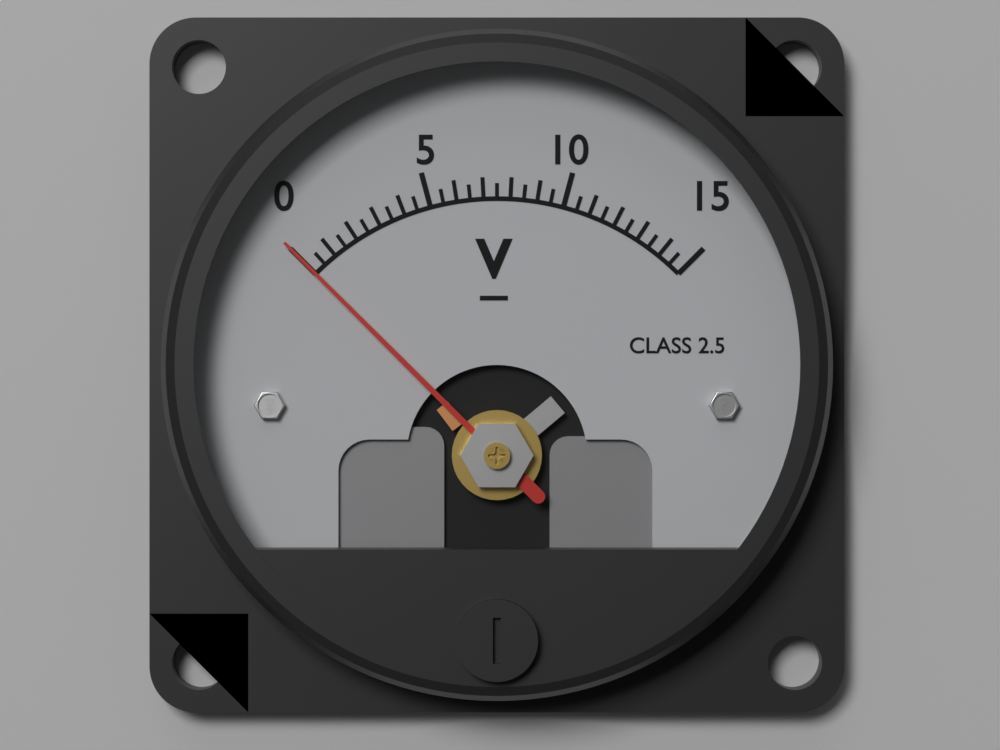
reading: 0.0 V
